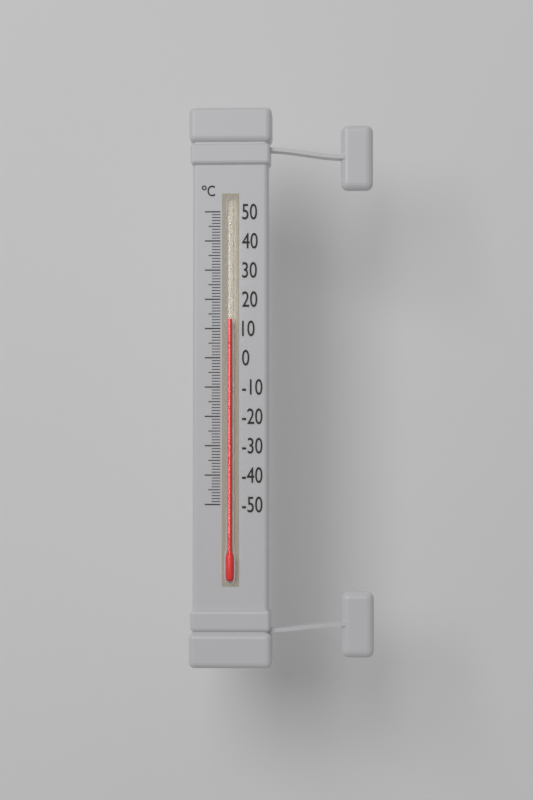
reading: 13 °C
